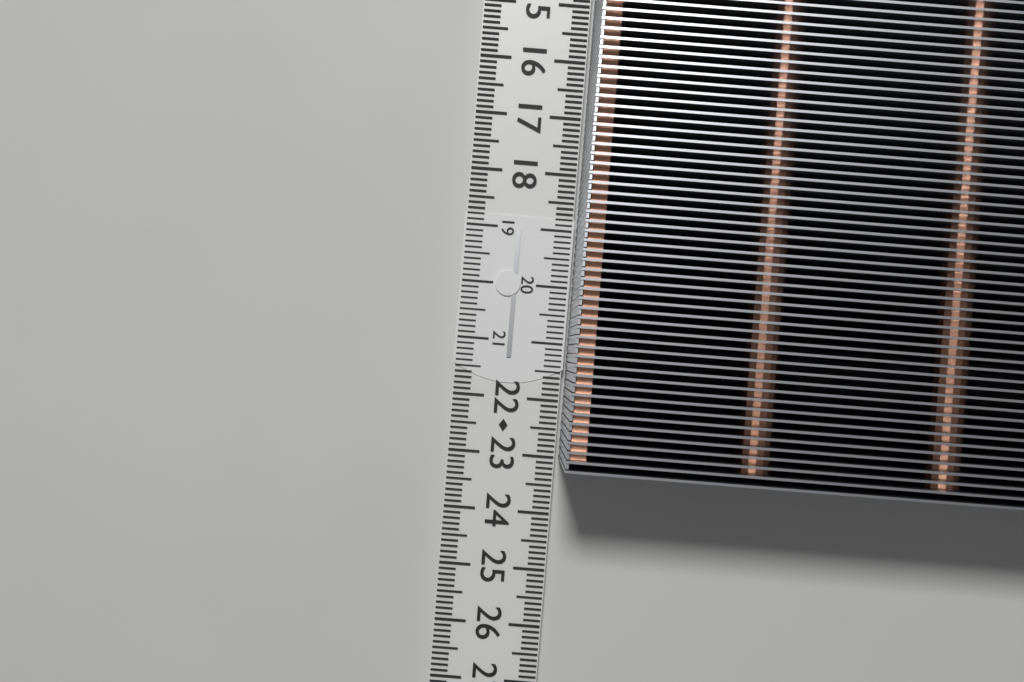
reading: 23.0 cm
